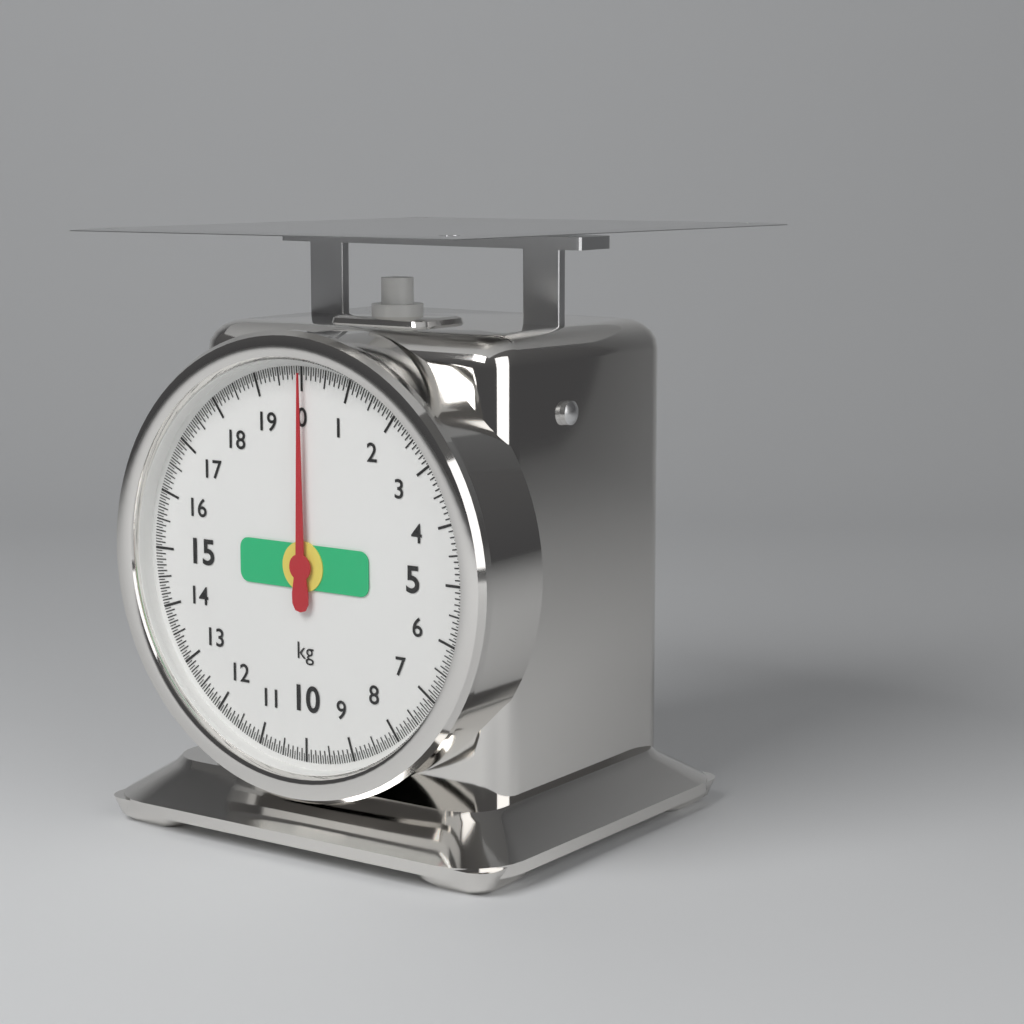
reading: 0.00 kg
